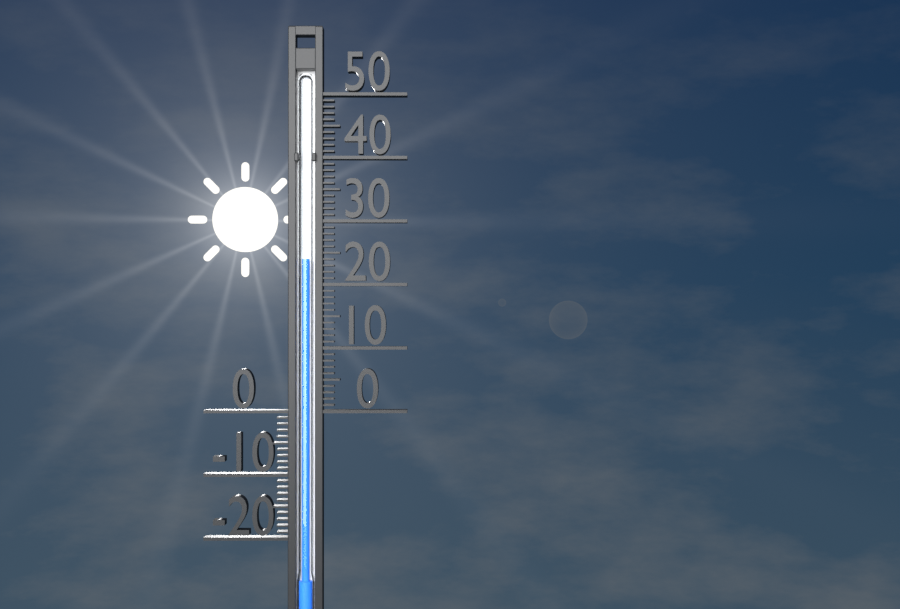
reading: 24 (no unit)
